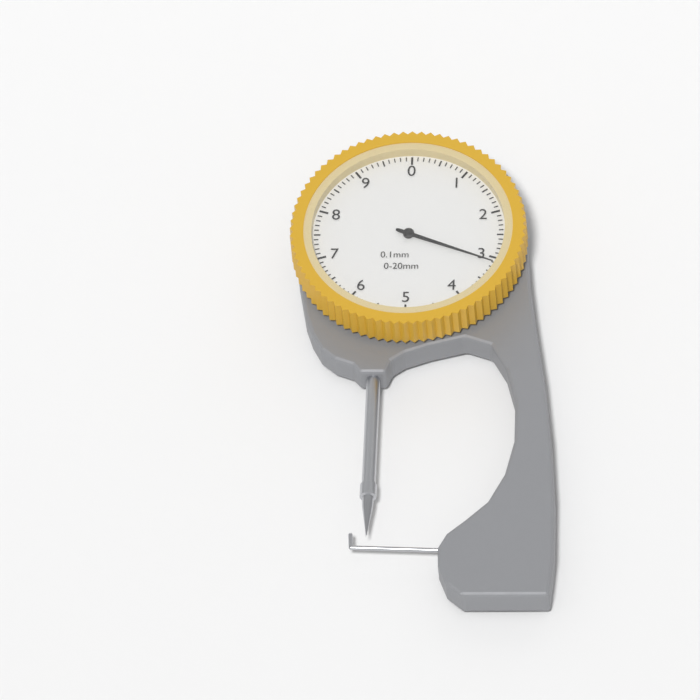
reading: 3.1 mm
